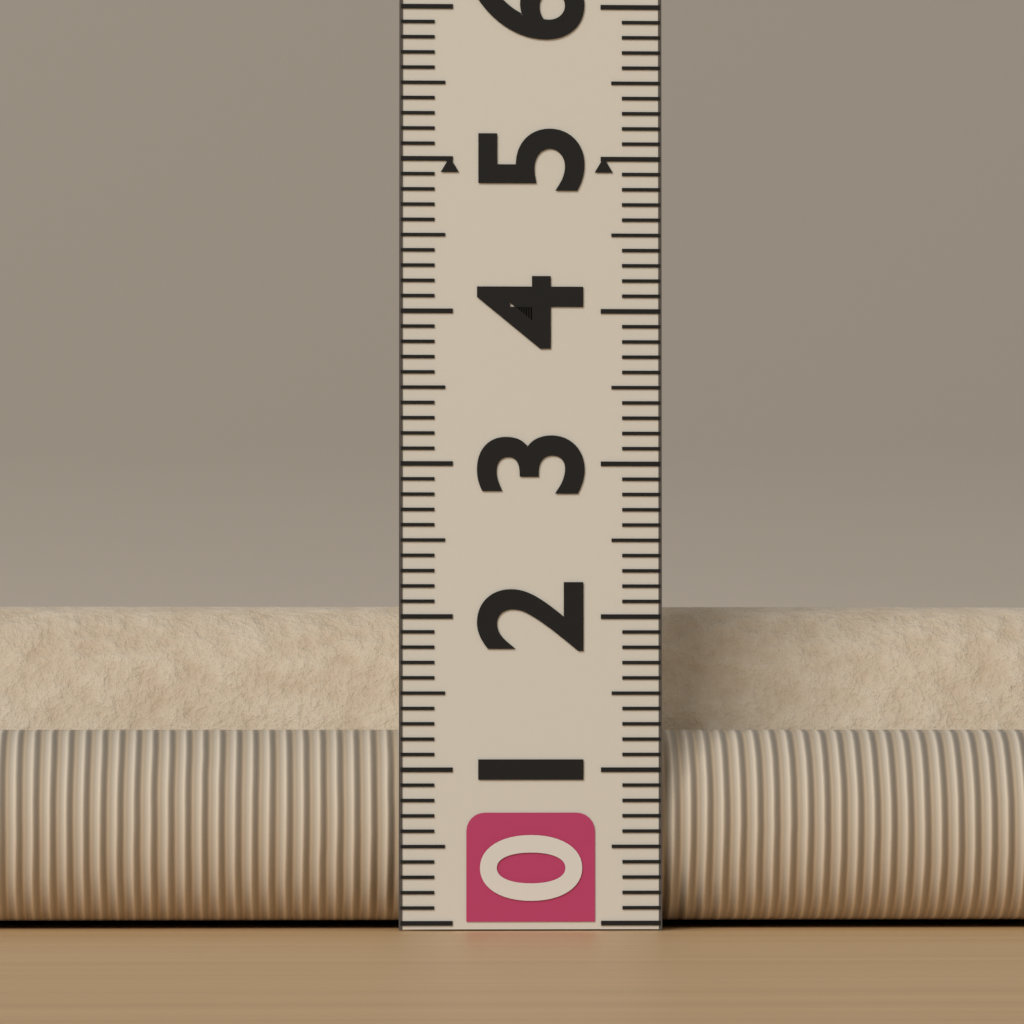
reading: 2.1 (no unit)
